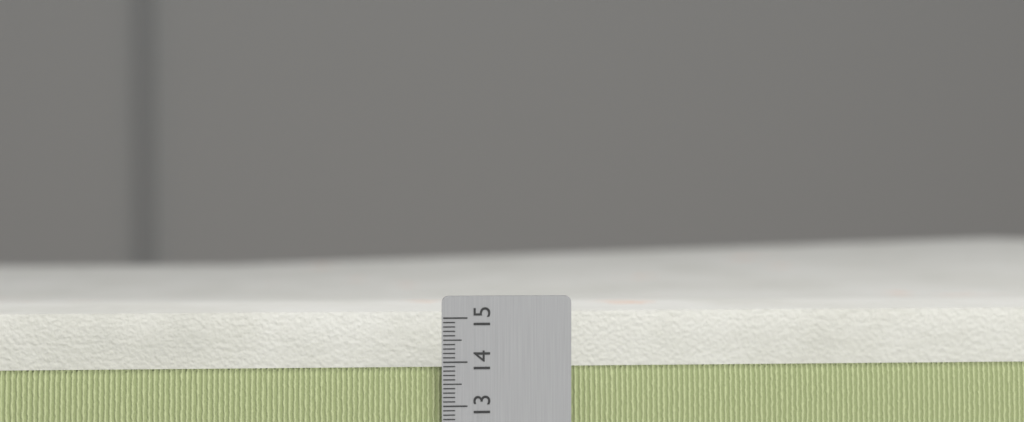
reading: 14.9 (no unit)
